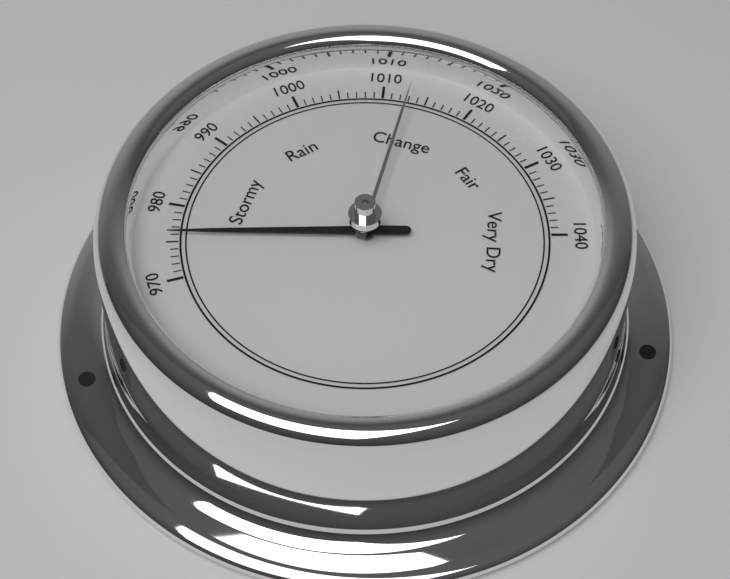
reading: 976 (no unit)
